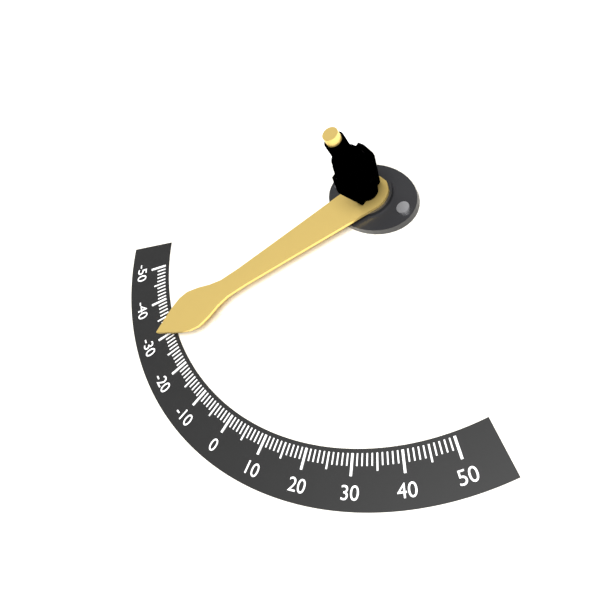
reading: -30 (no unit)
